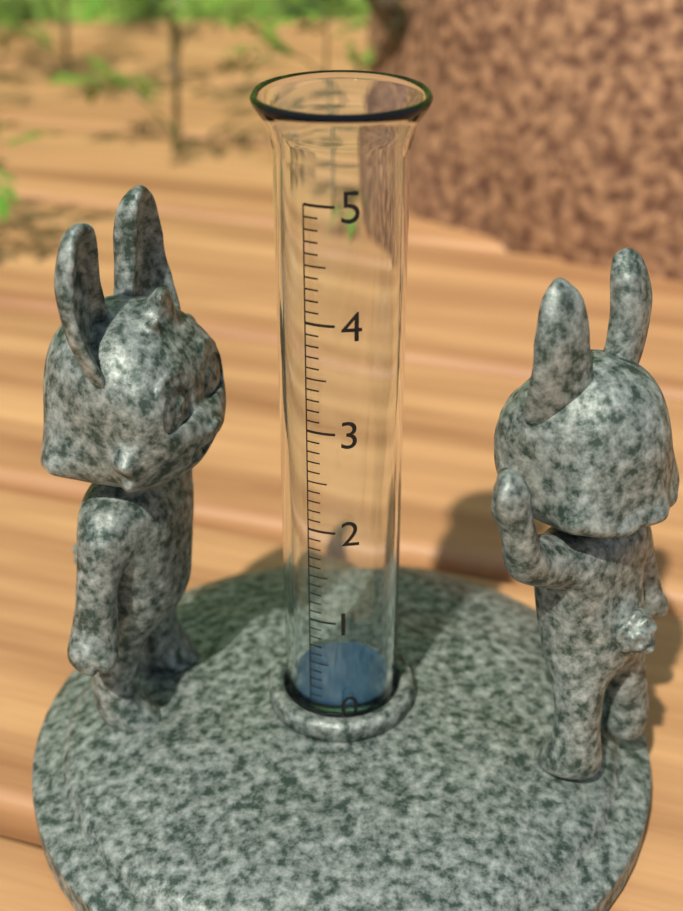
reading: 0.0 (no unit)
